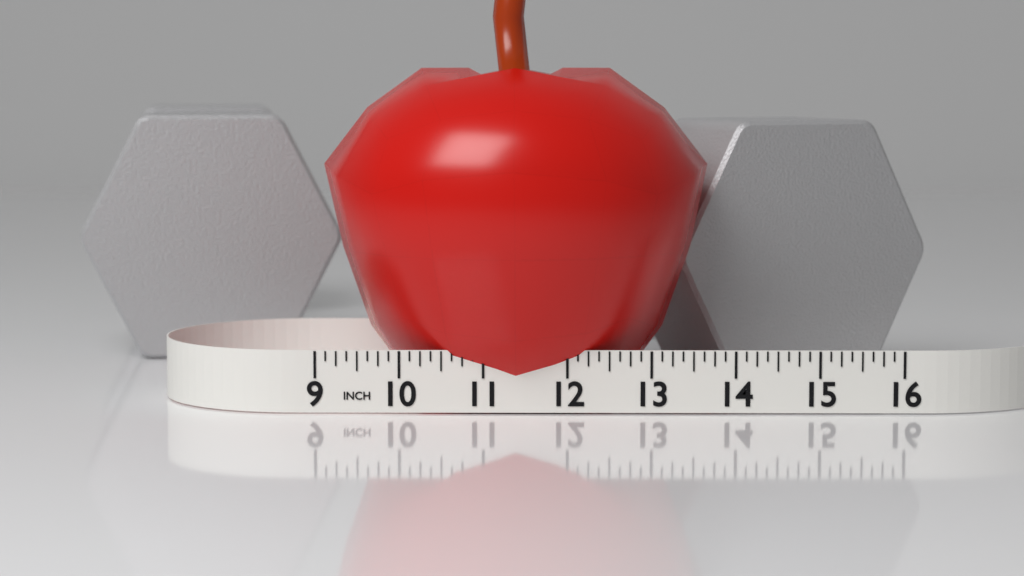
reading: 13.750 in
